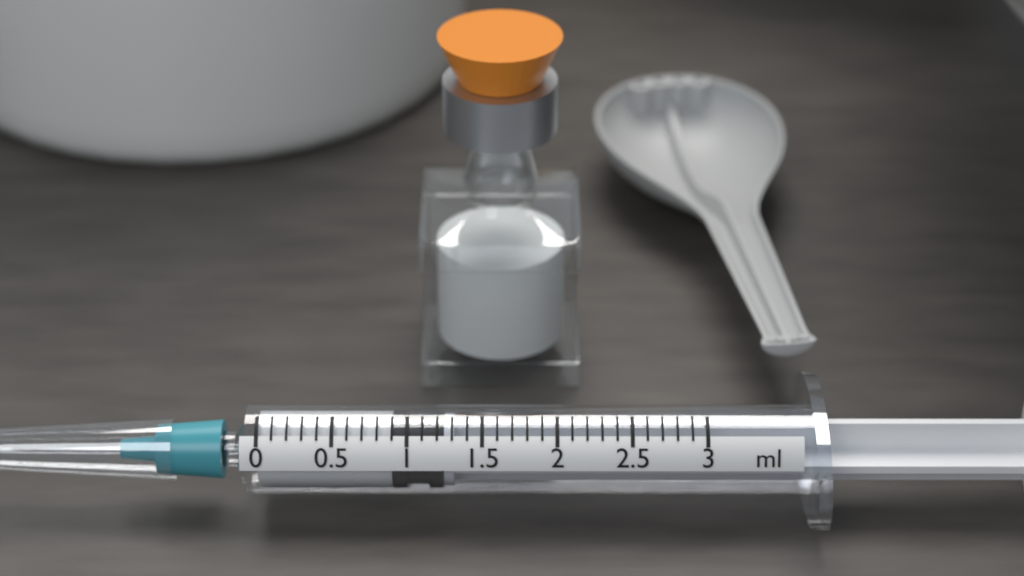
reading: 0.9 ml
